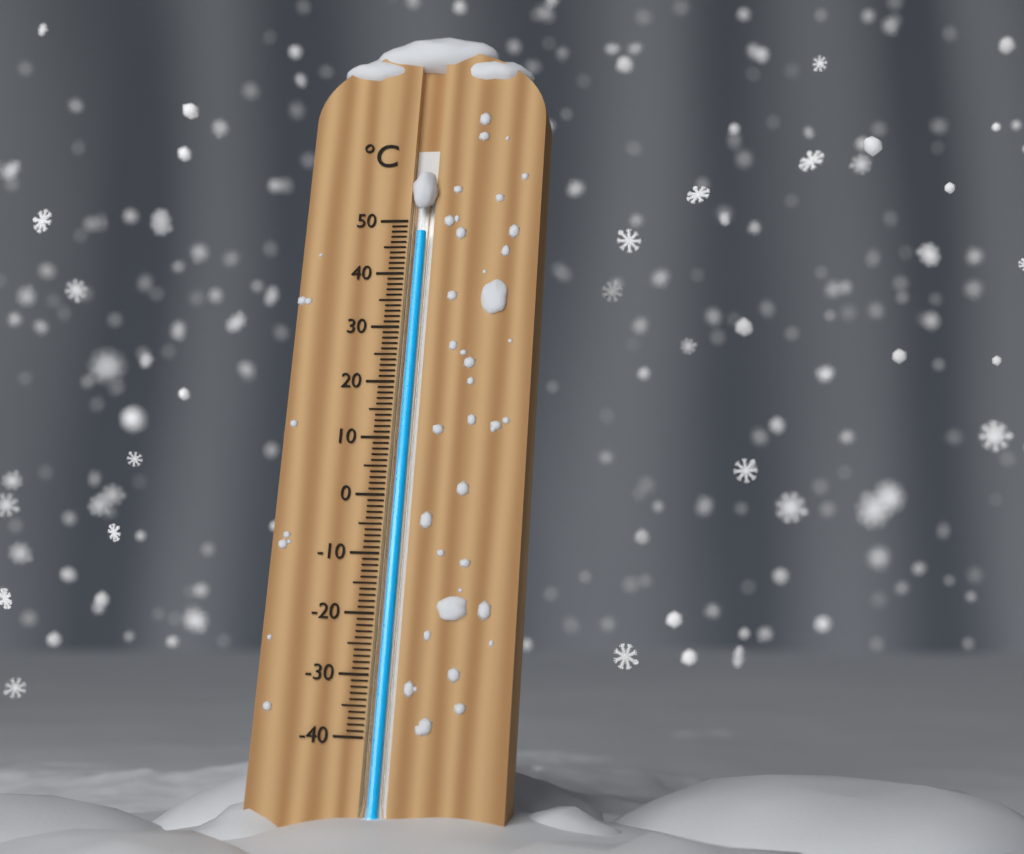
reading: 48 °C
